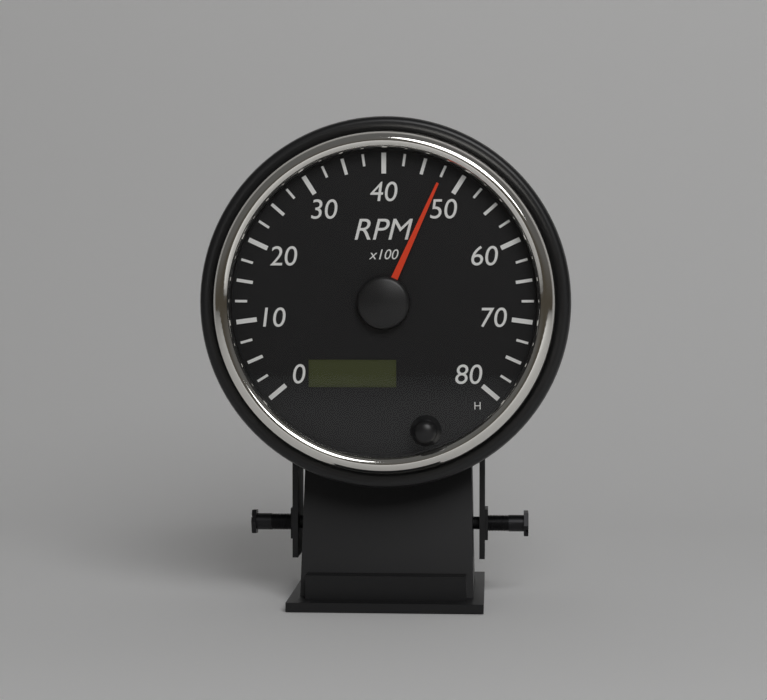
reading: 4750 RPM
